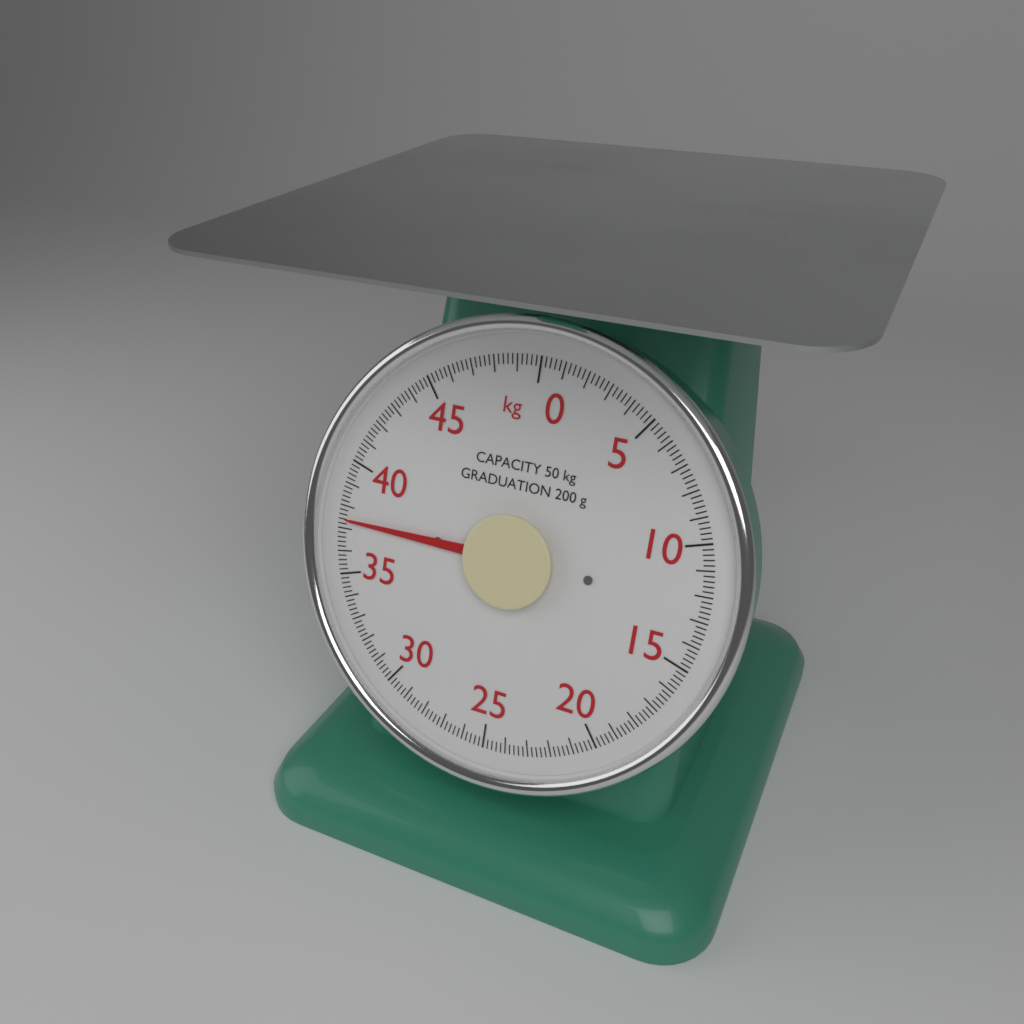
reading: 37.4 kg
